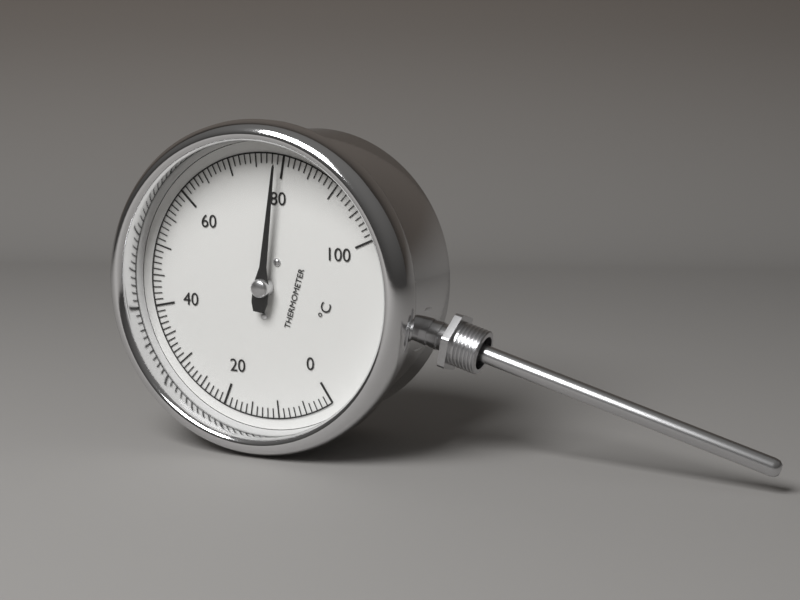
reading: 79 °C
